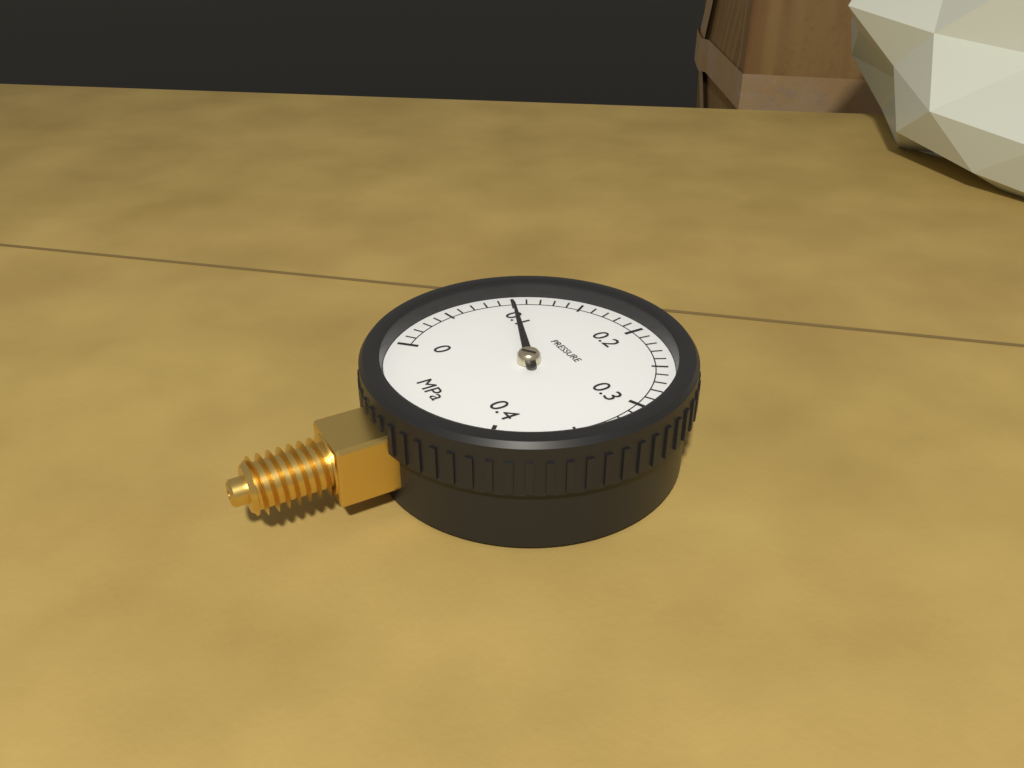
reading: 0.10 MPa
